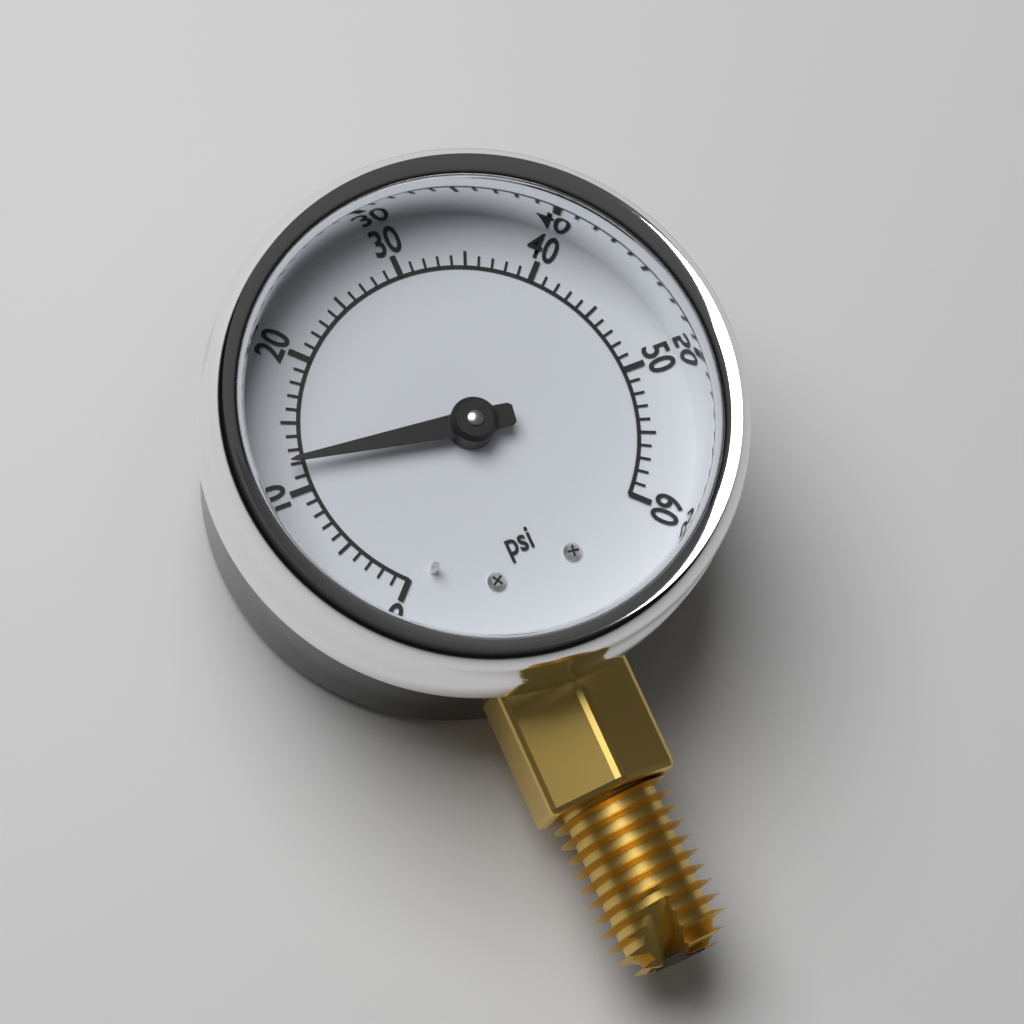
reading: 12 psi
